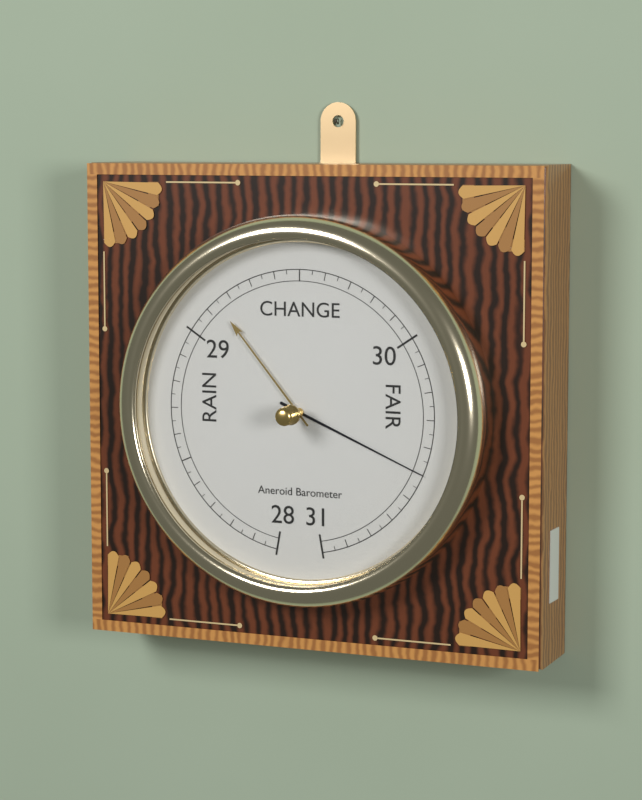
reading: 30.50 inHg
